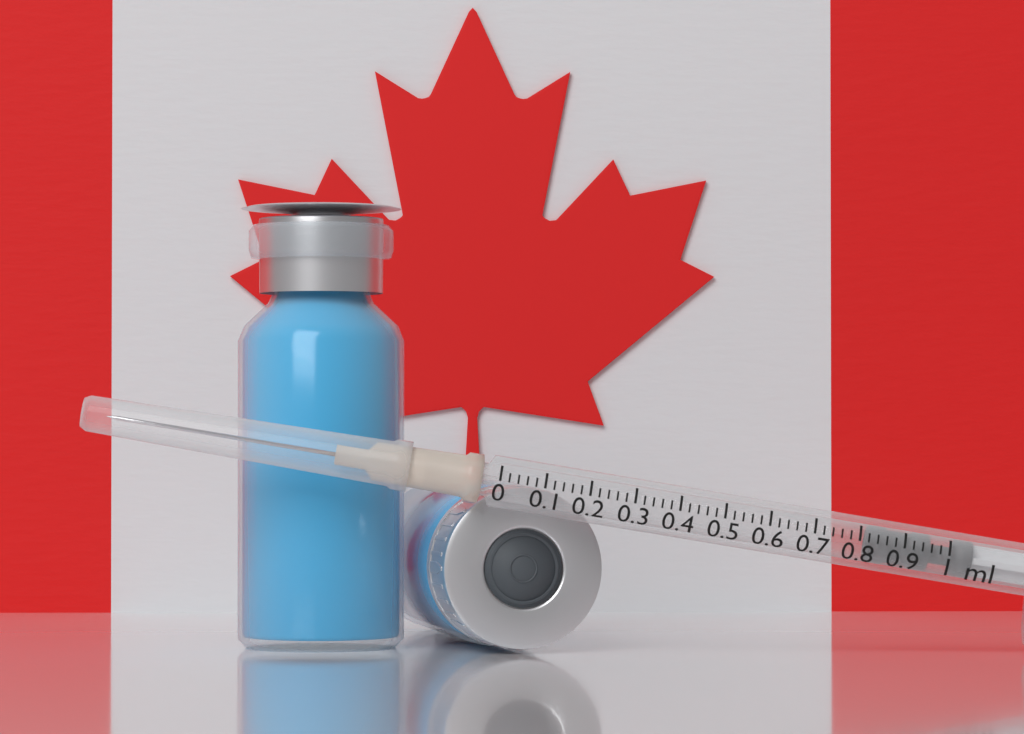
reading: 0.82 ml
